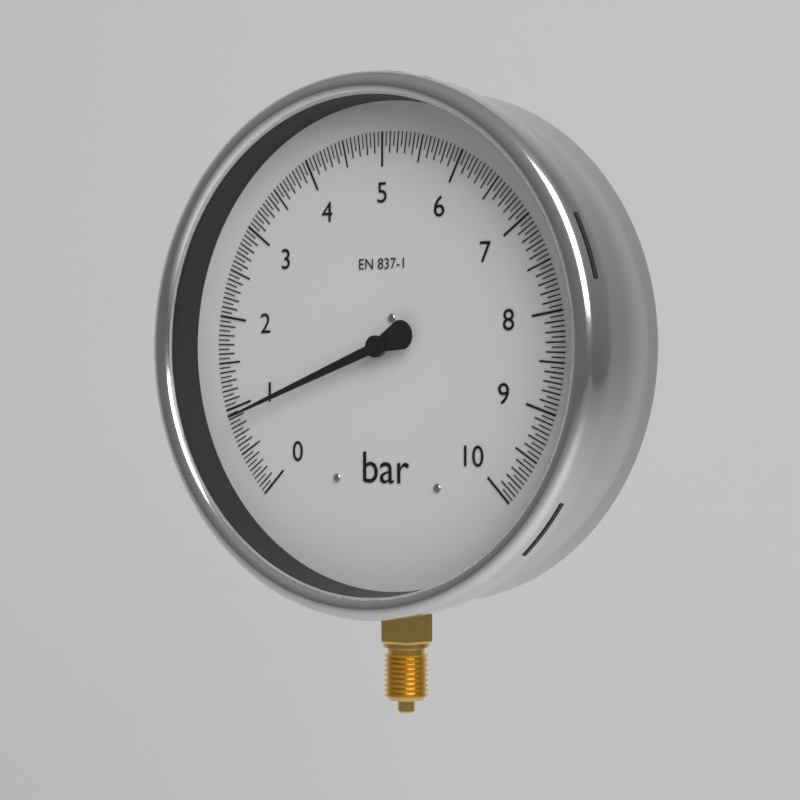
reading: 0.90 bar
